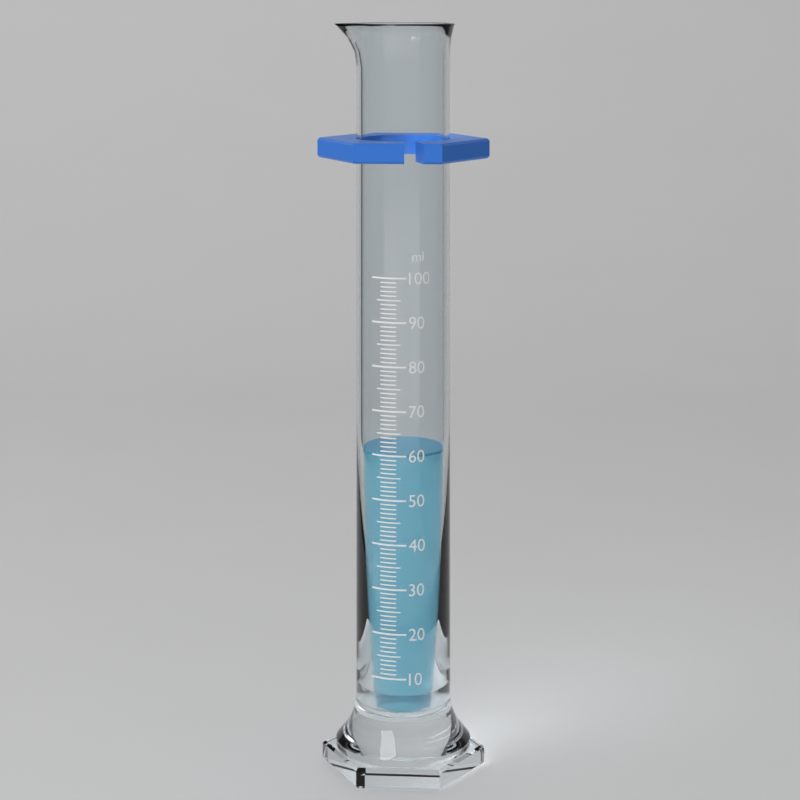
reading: 60 ml
